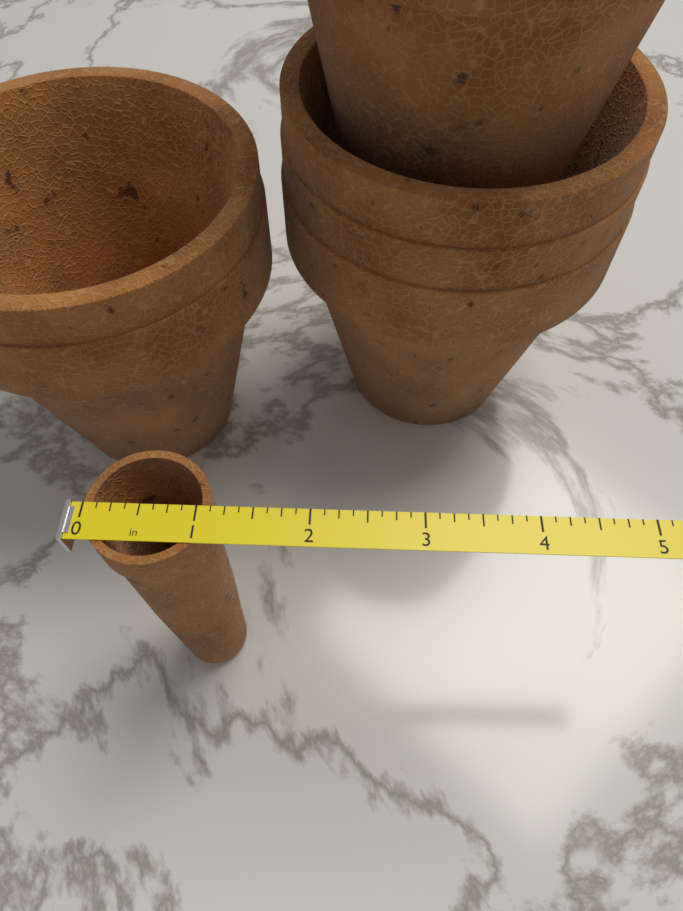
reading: 1.125 in
